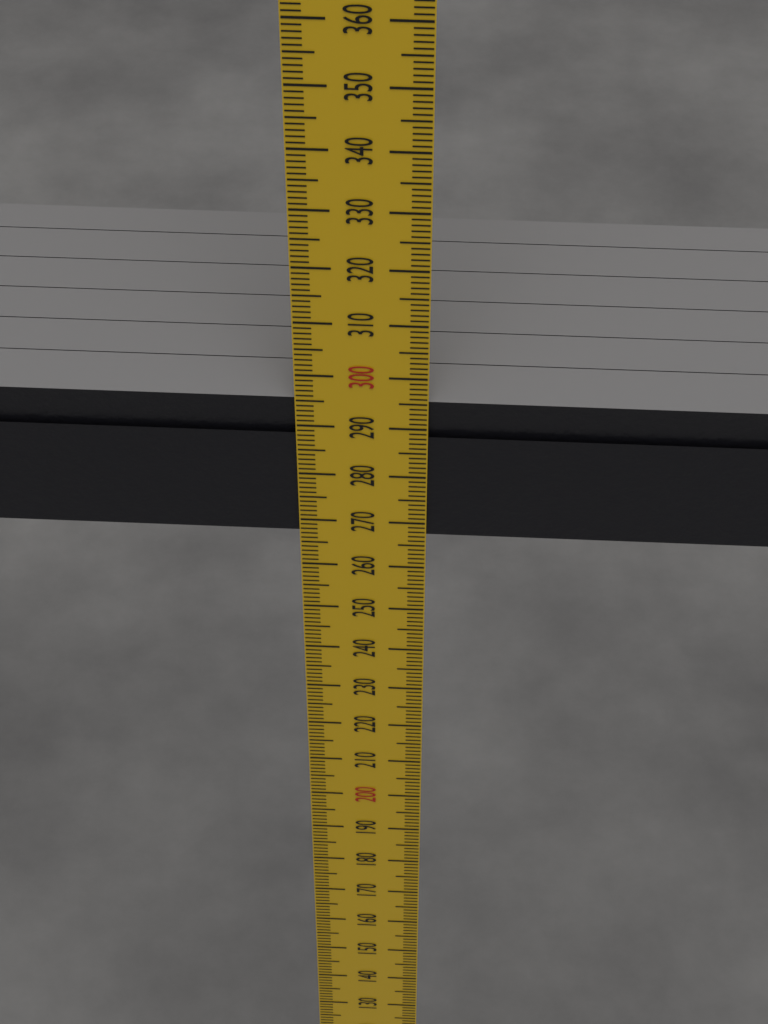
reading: 295 mm
